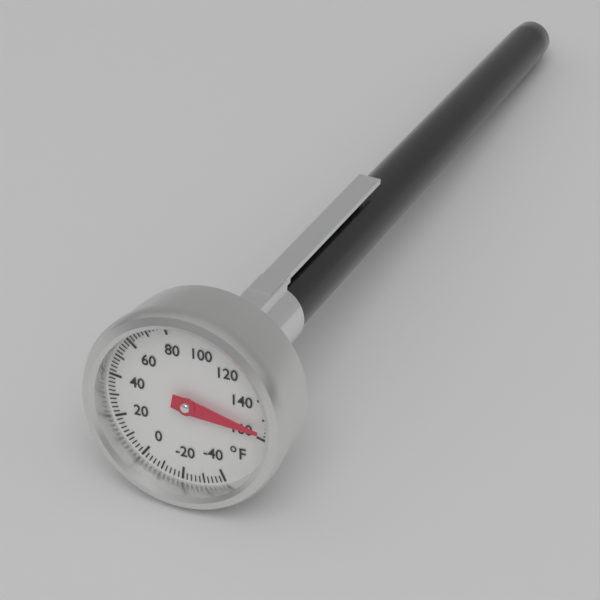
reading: 156 °F
